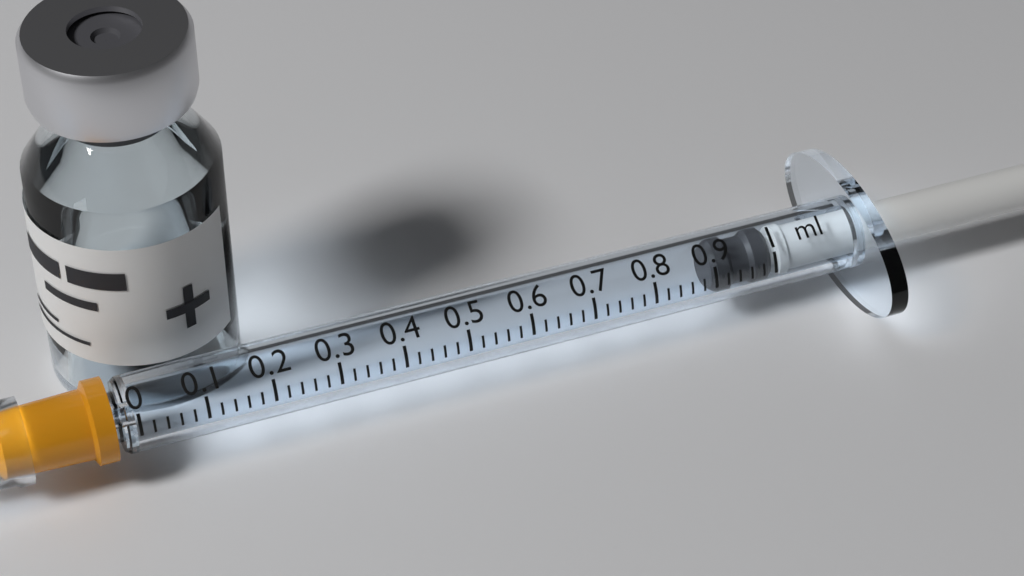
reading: 0.90 ml
